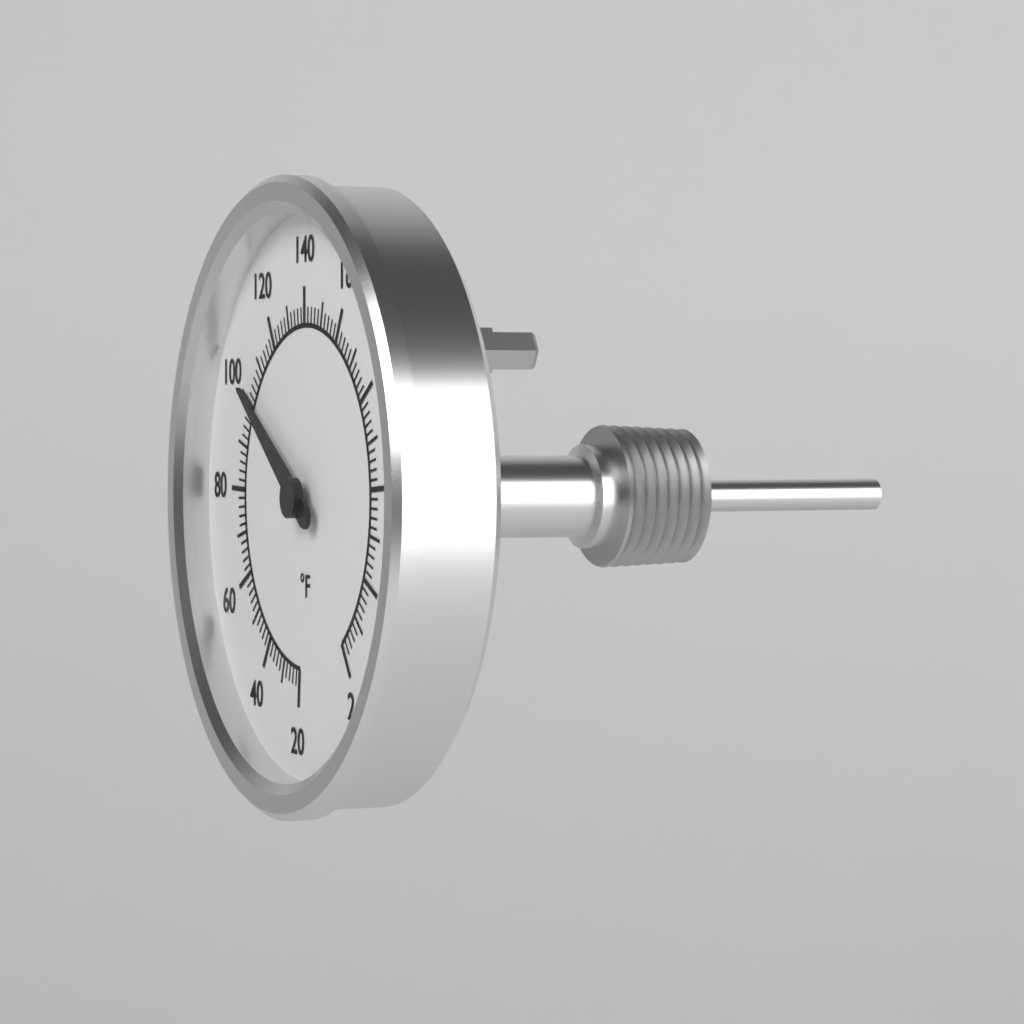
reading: 102 °F
